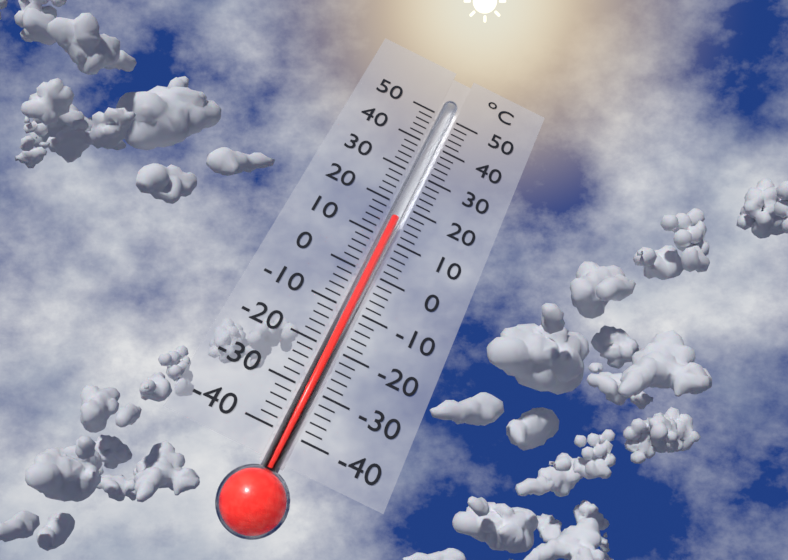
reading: 16 °C
